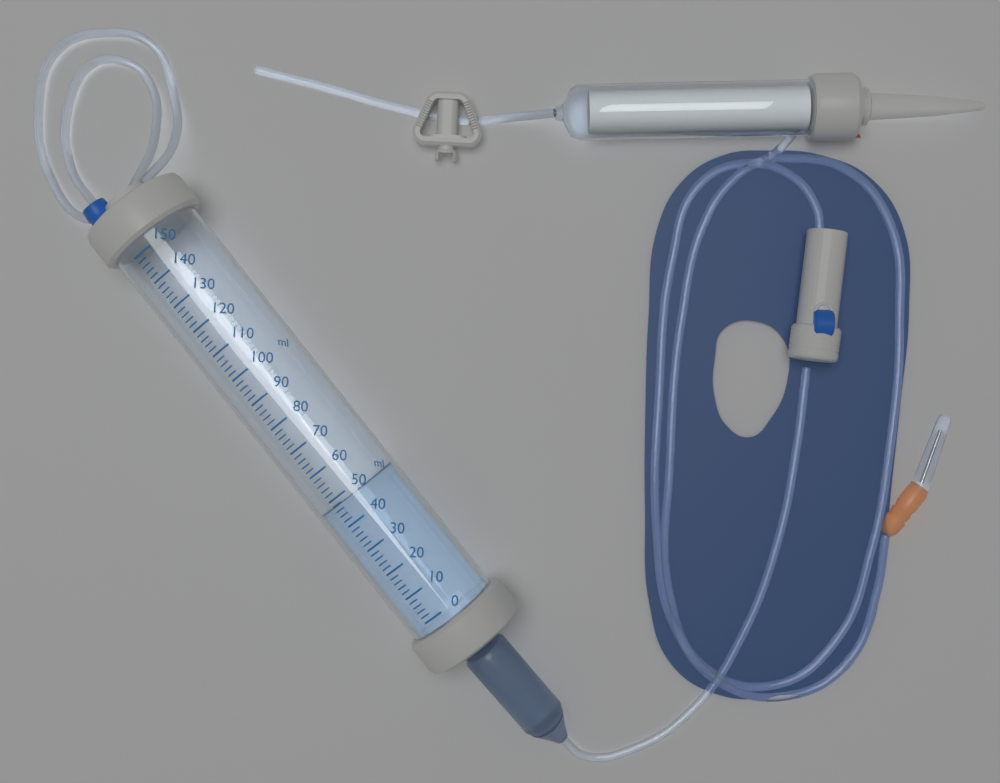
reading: 48 ml
